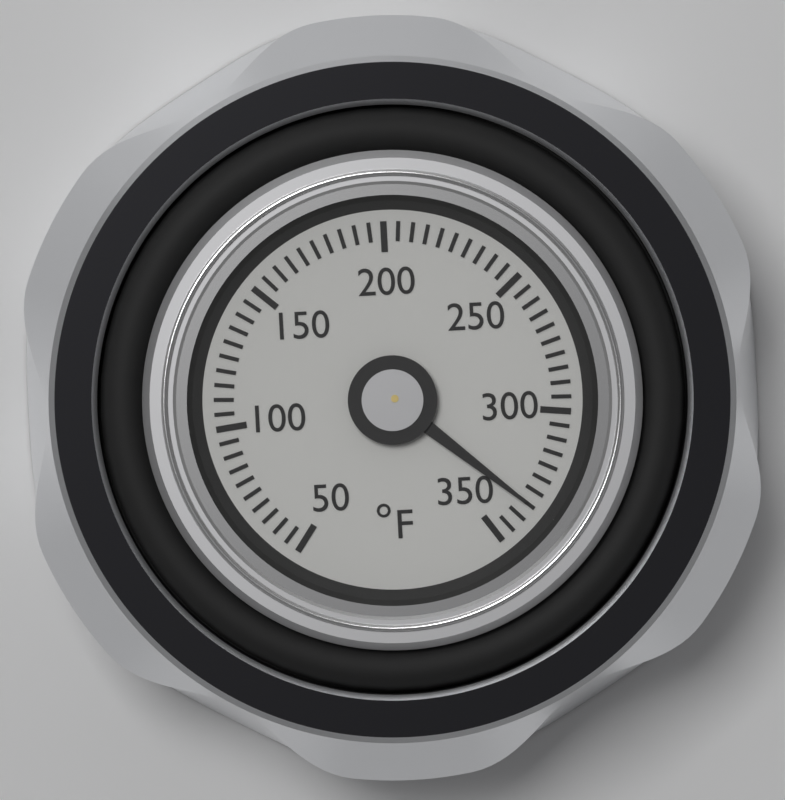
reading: 335 °F
